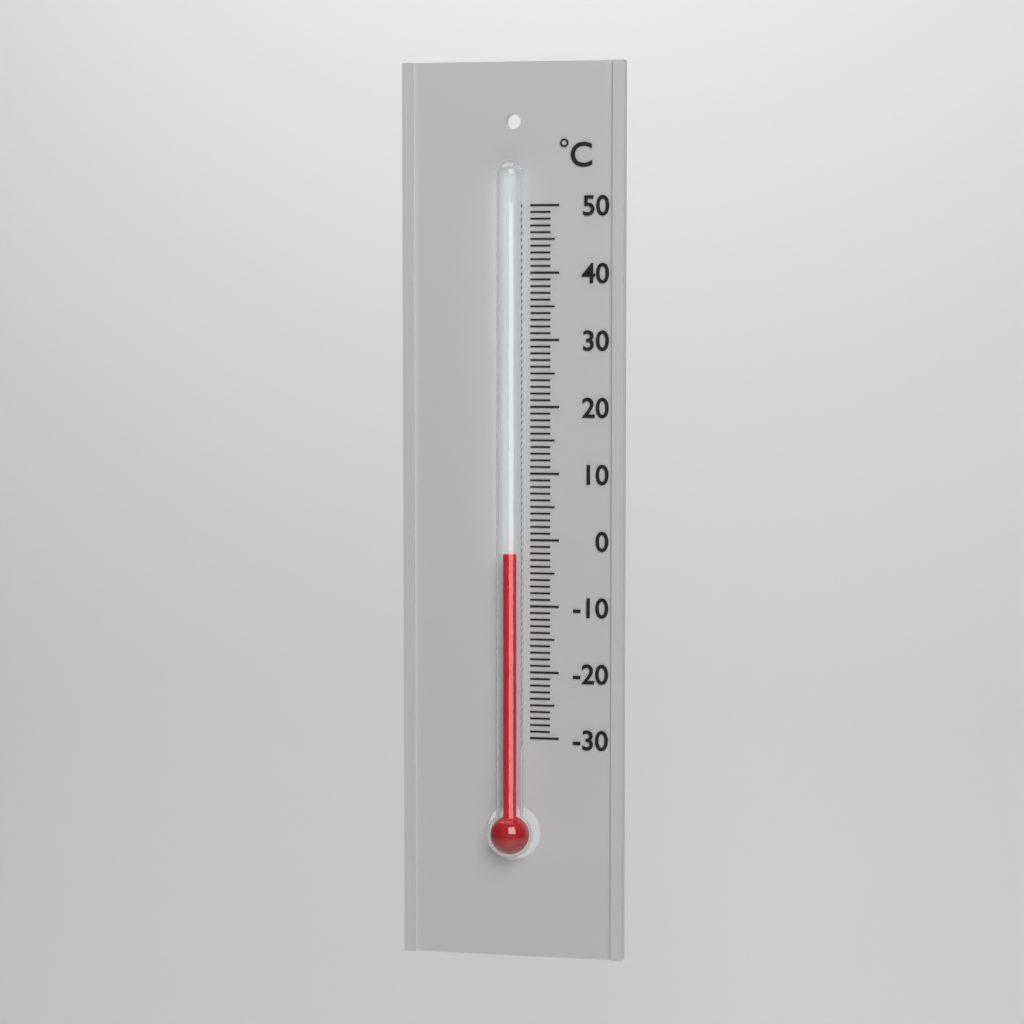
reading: -2 °C
